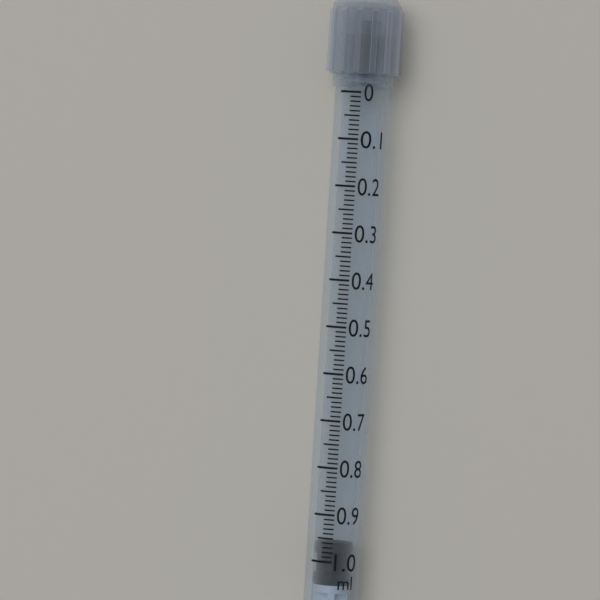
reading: 0.96 ml
